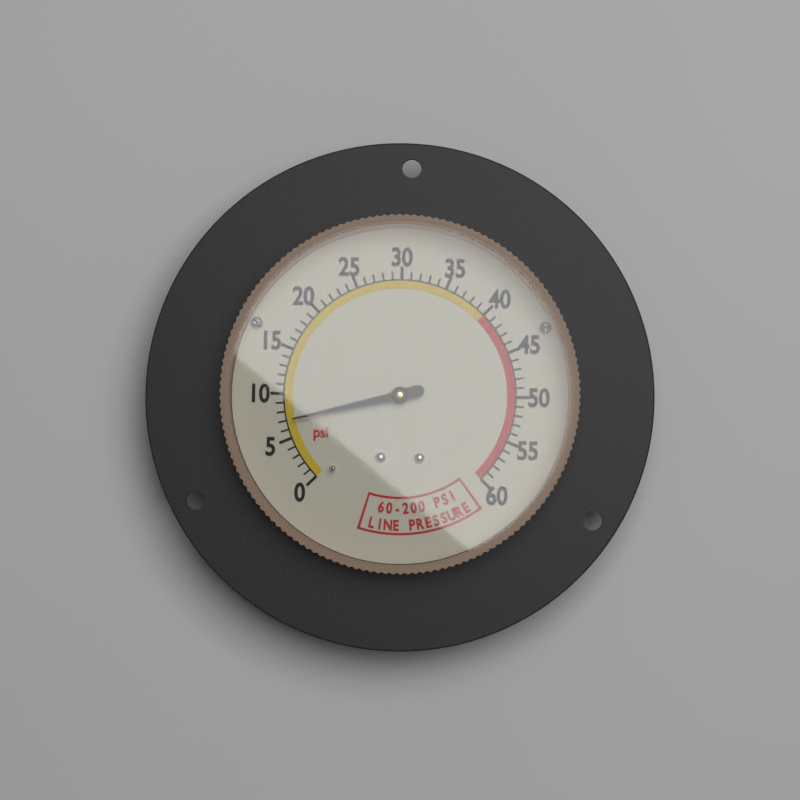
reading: 7 psi
